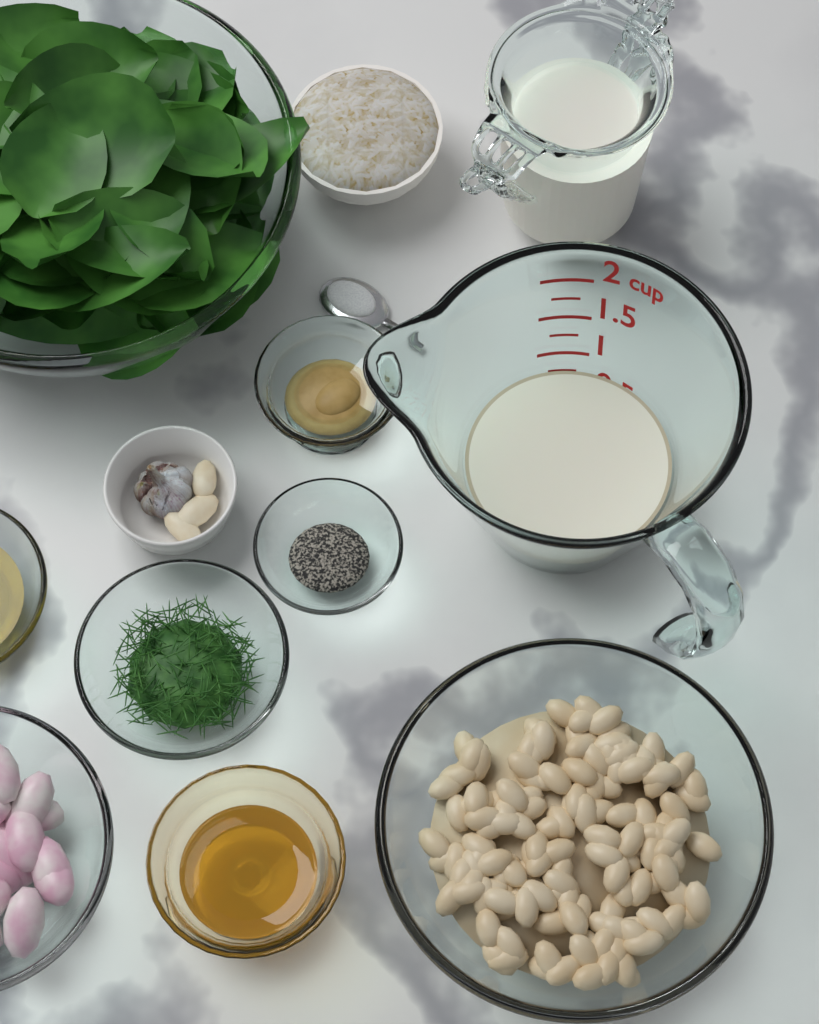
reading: 0.75 cup
